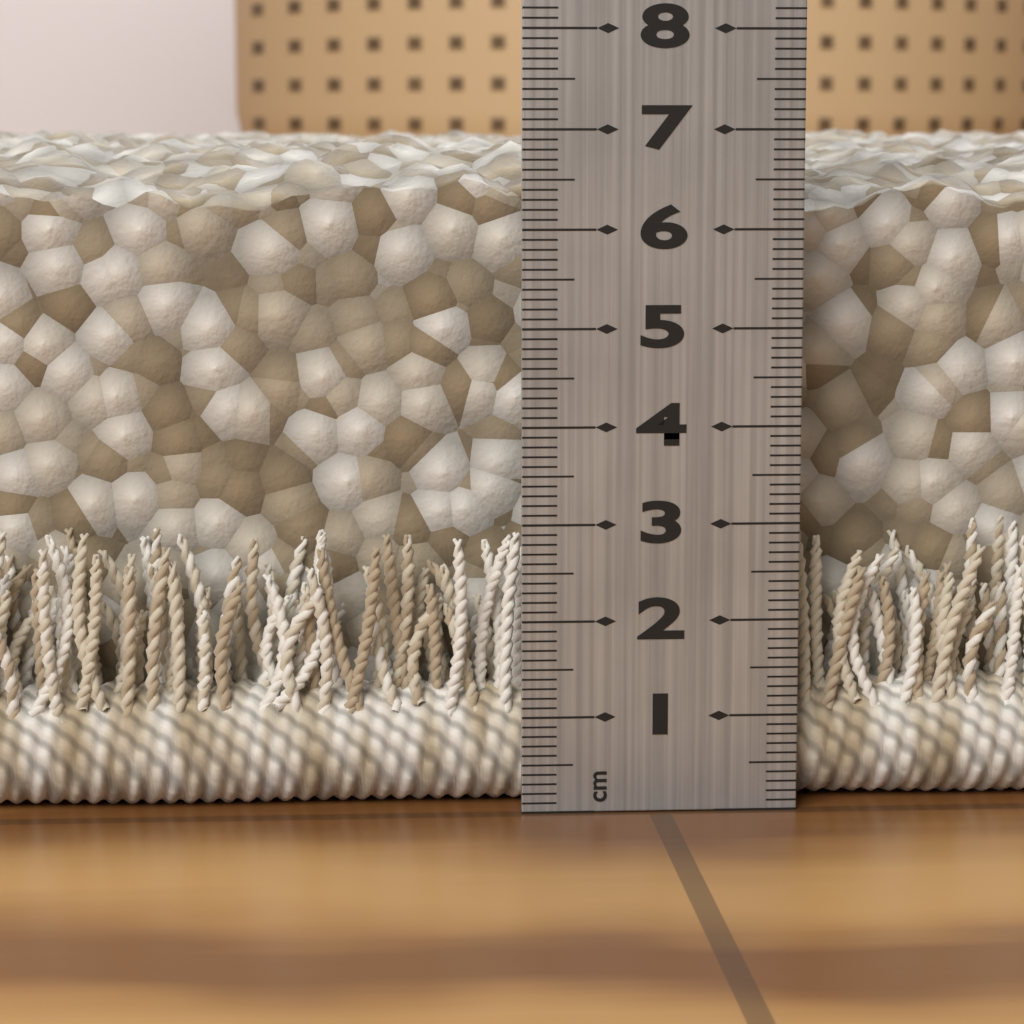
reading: 7.0 cm
